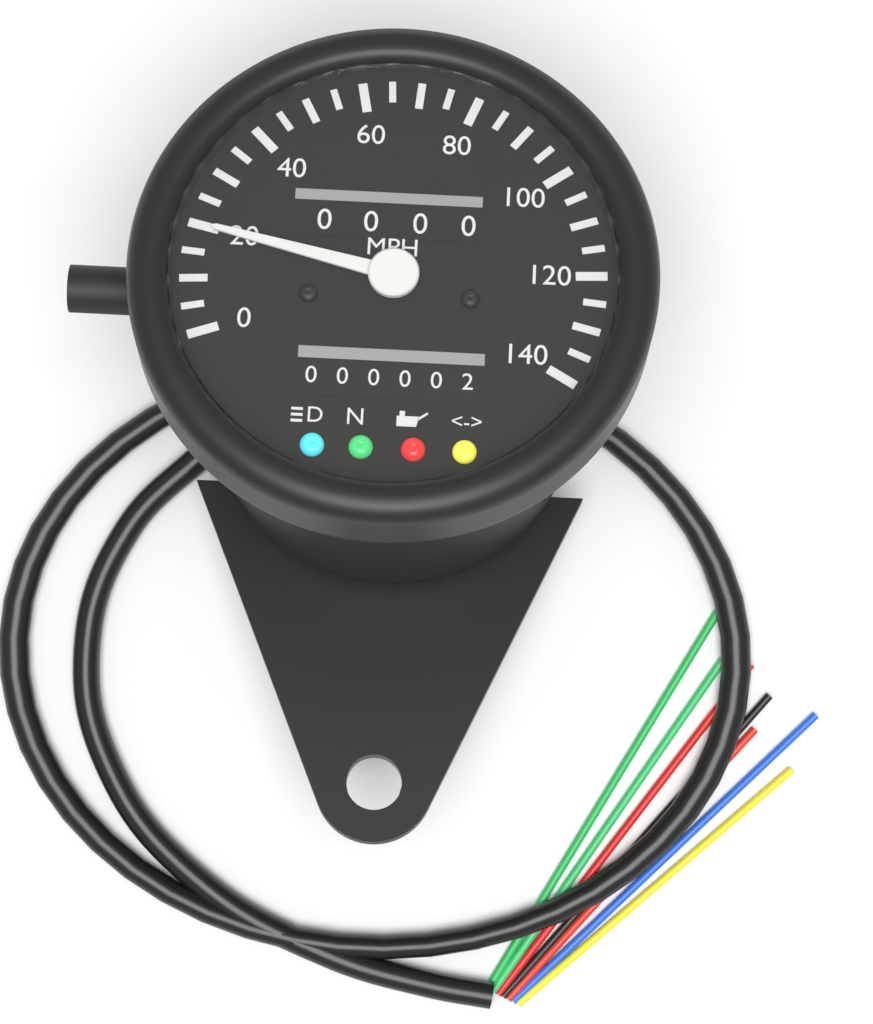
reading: 20 MPH
